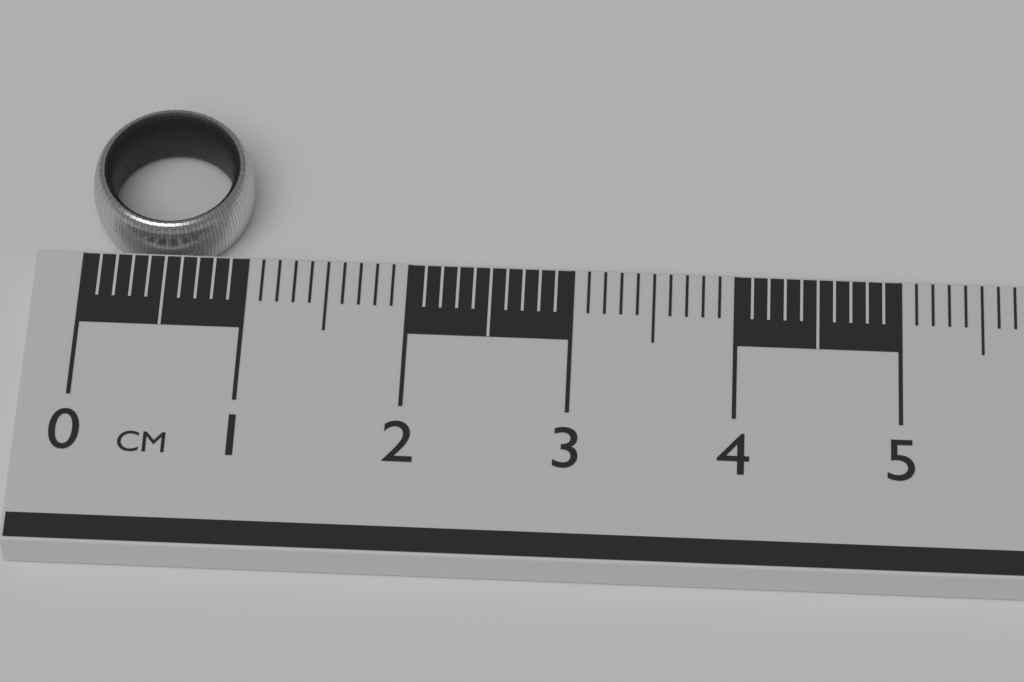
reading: 1.0 cm
